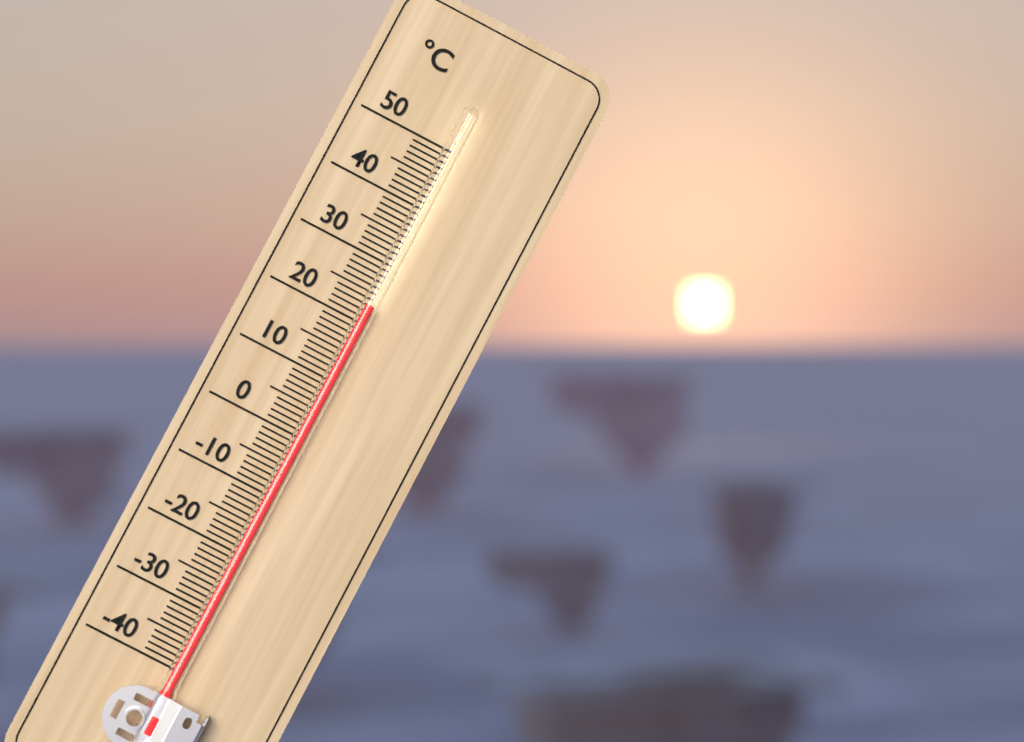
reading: 23 °C
